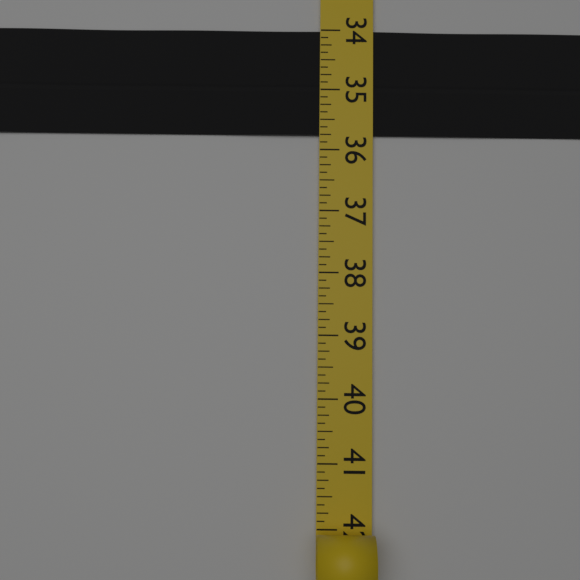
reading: 35.750 (no unit)
